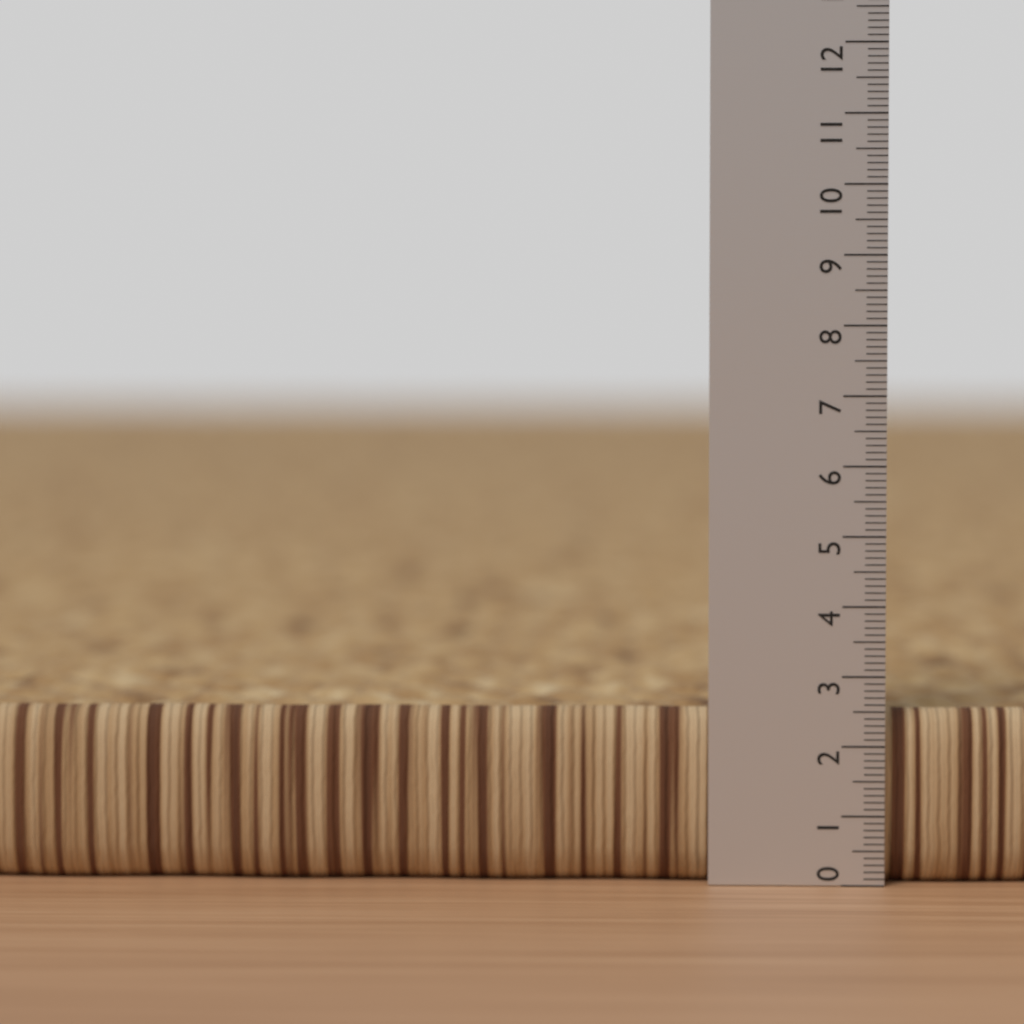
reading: 2.5 (no unit)
